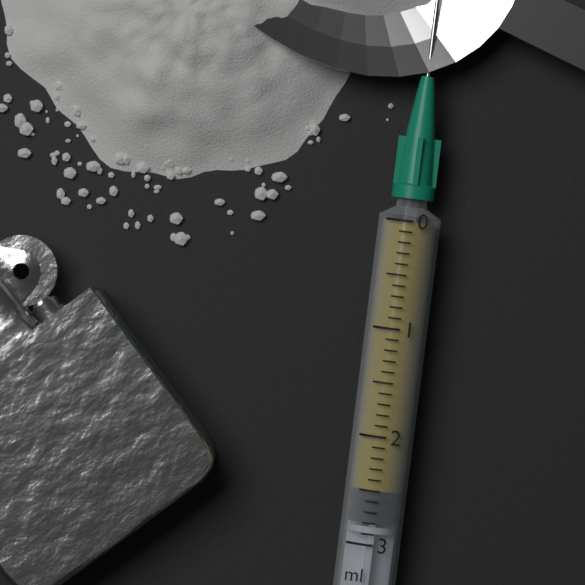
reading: 2.5 ml
